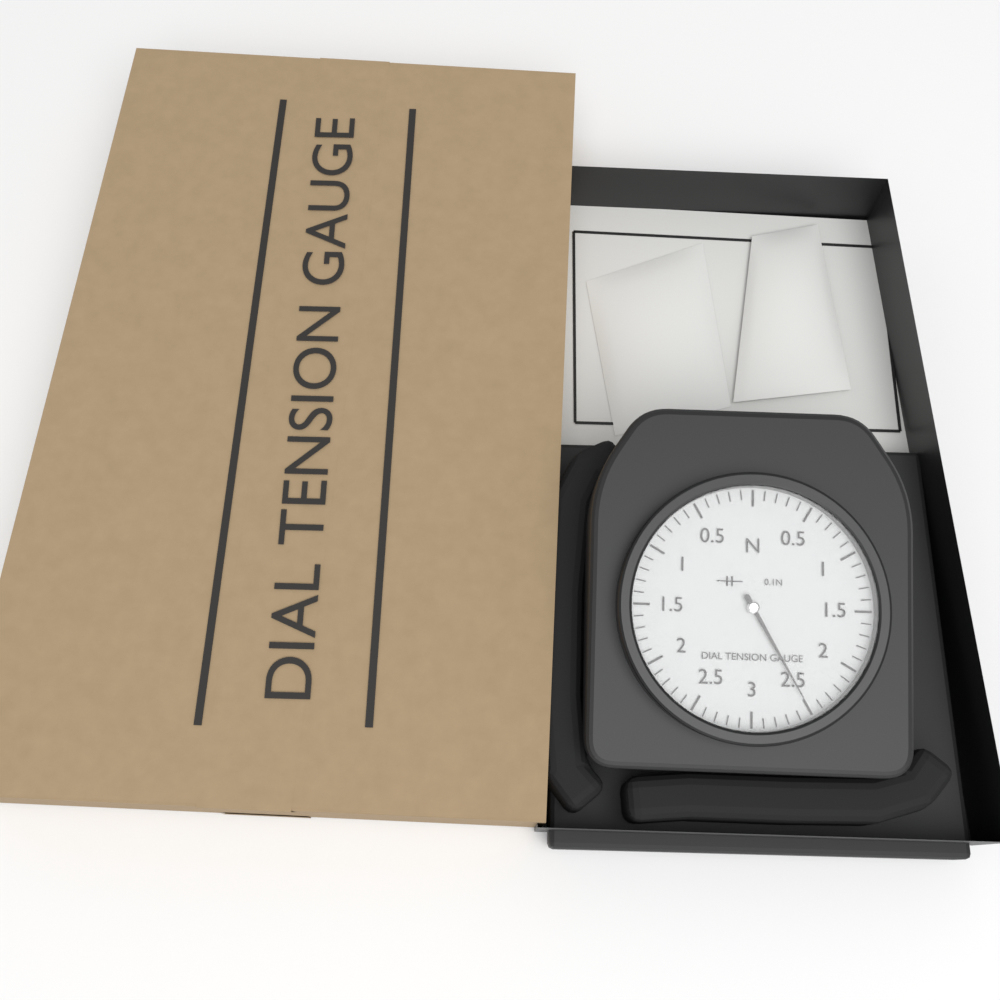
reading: 2.5 N
